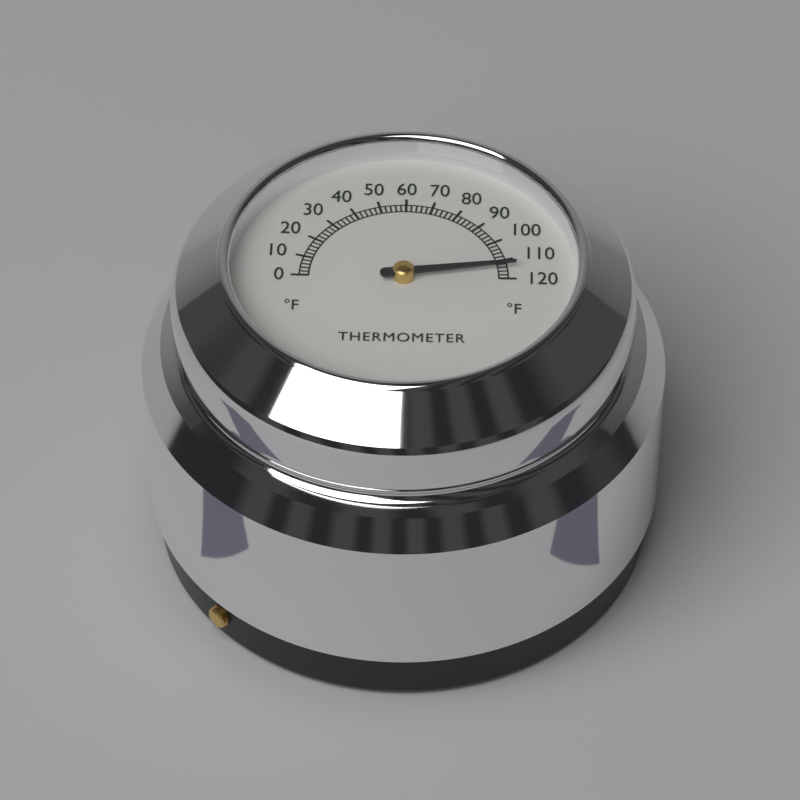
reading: 114 °F
